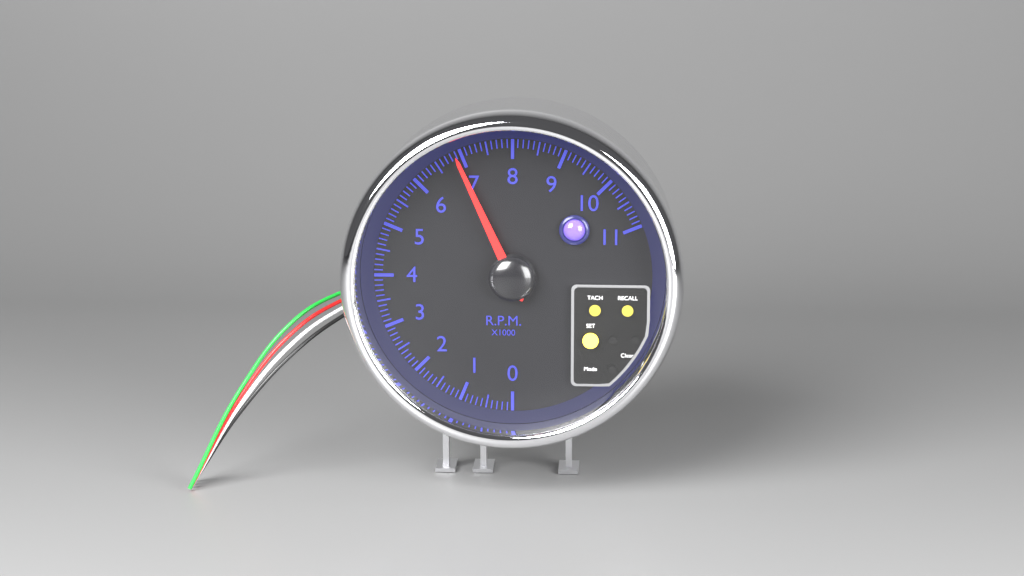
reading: 6.9 rpm x1000
